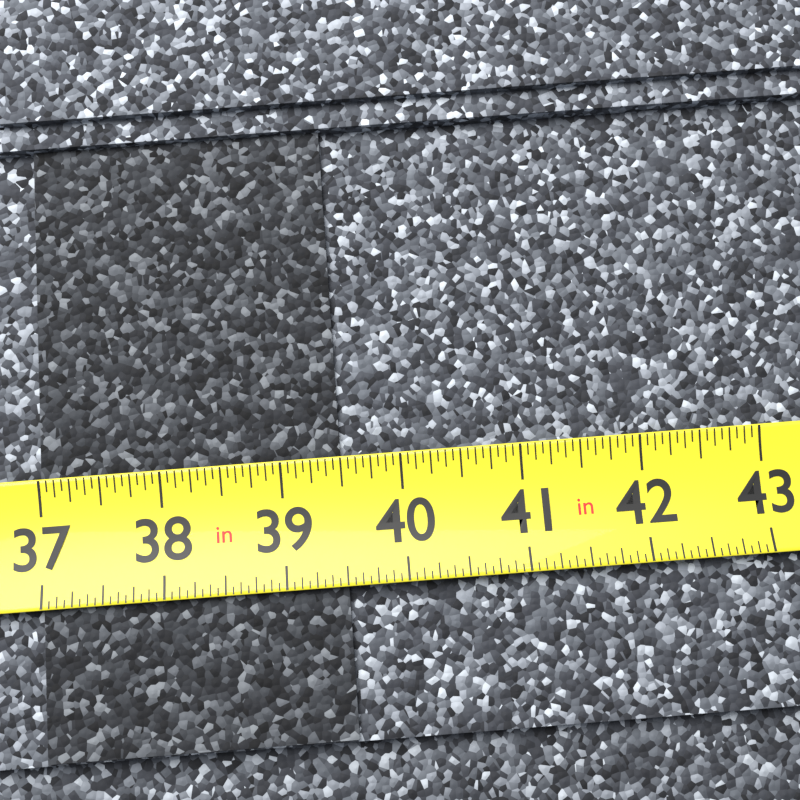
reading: 39.5000 in
